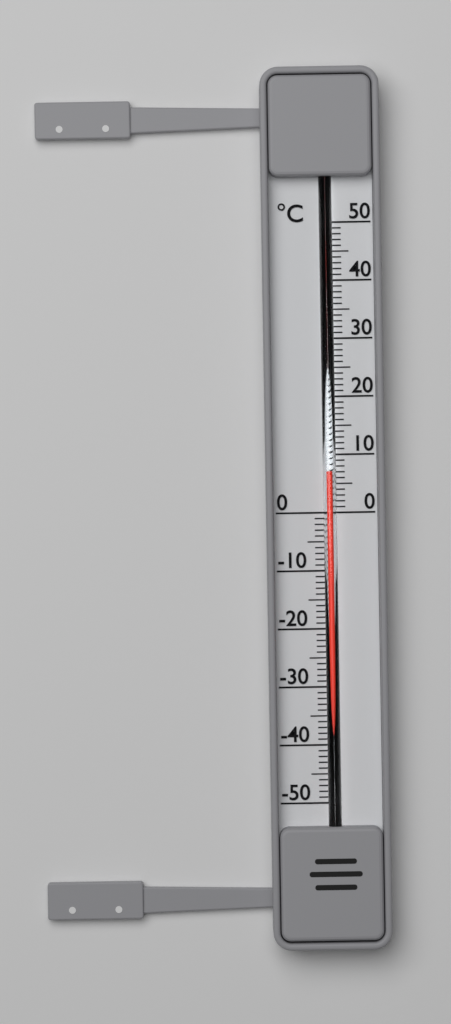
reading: 7 °C
